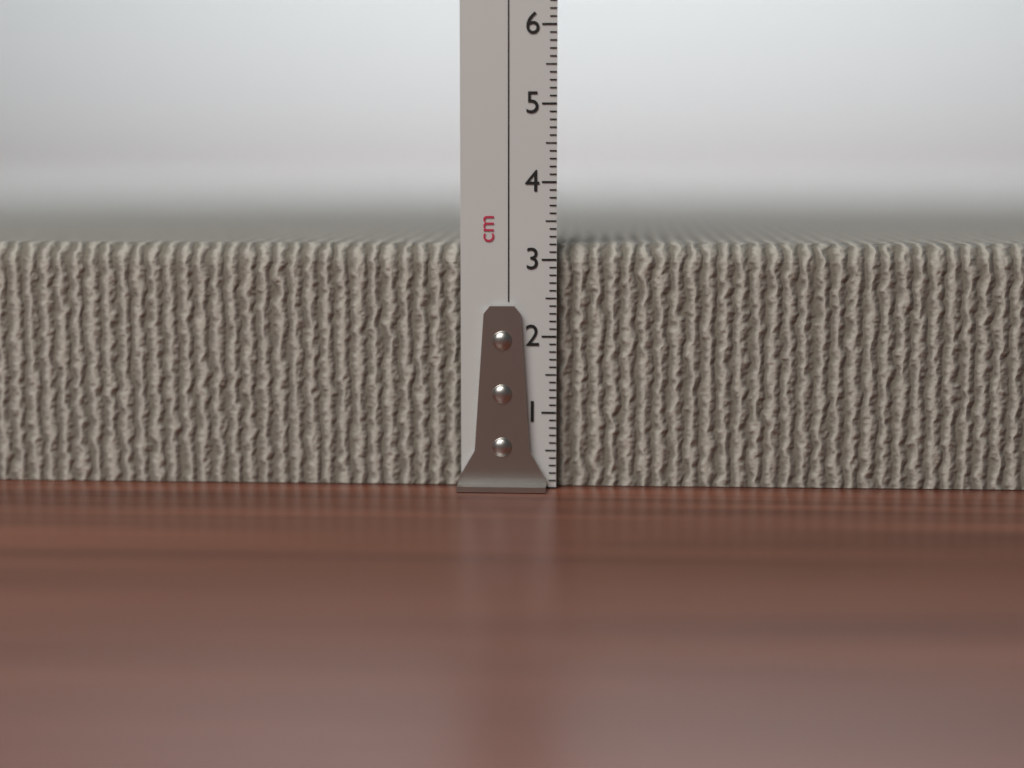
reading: 3.2 cm
